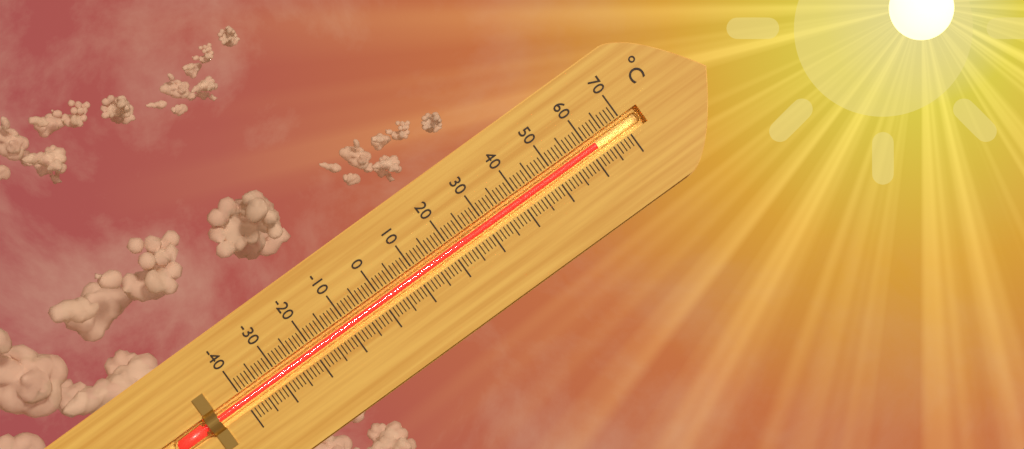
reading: 62 °C
